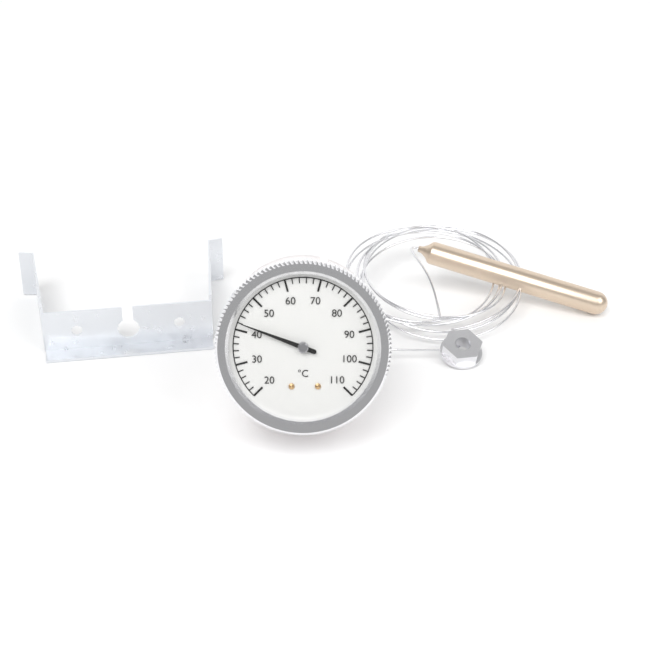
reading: 42 °C
